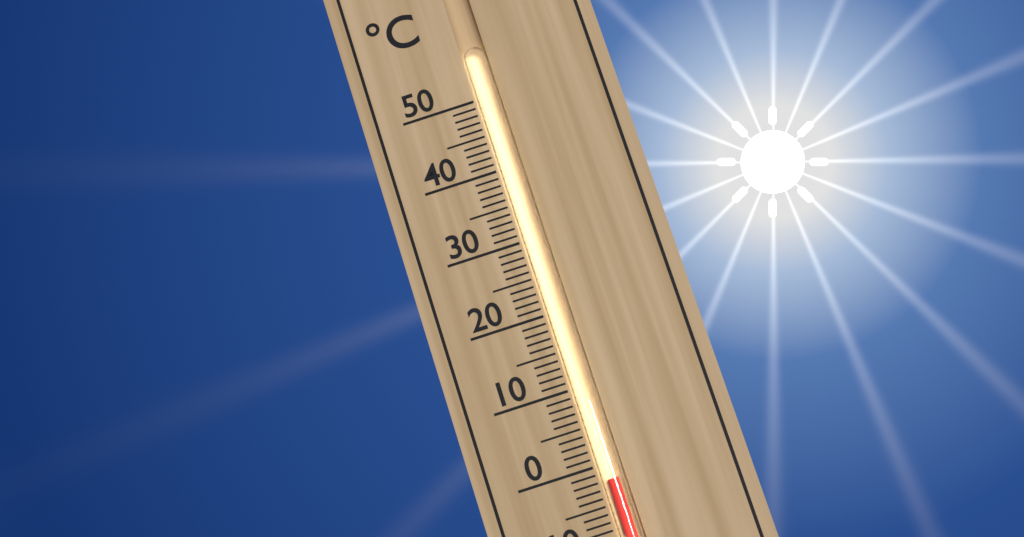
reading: -2 °C
